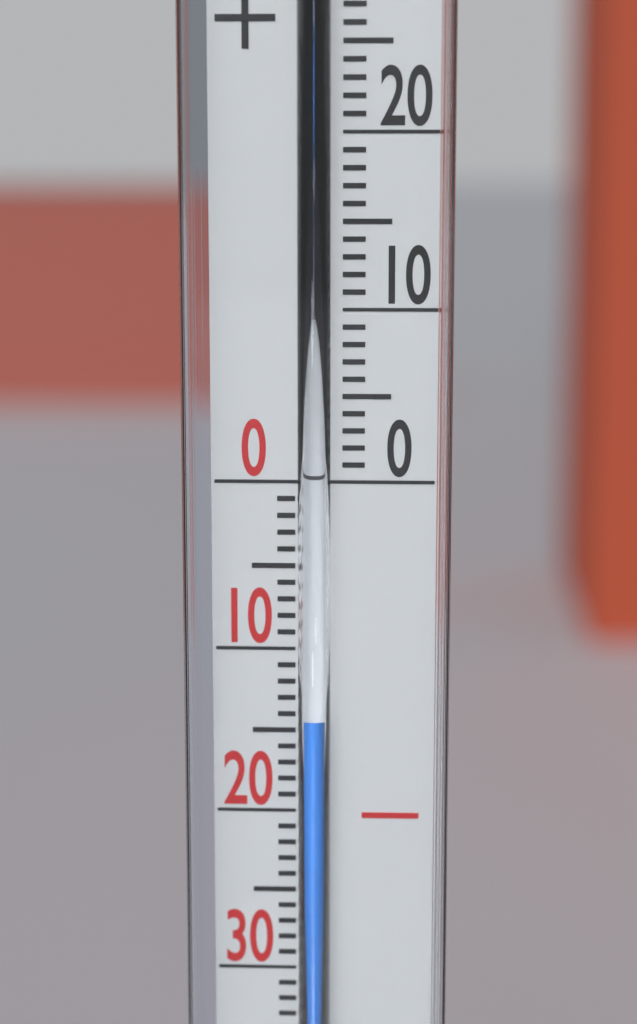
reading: -14 °C
